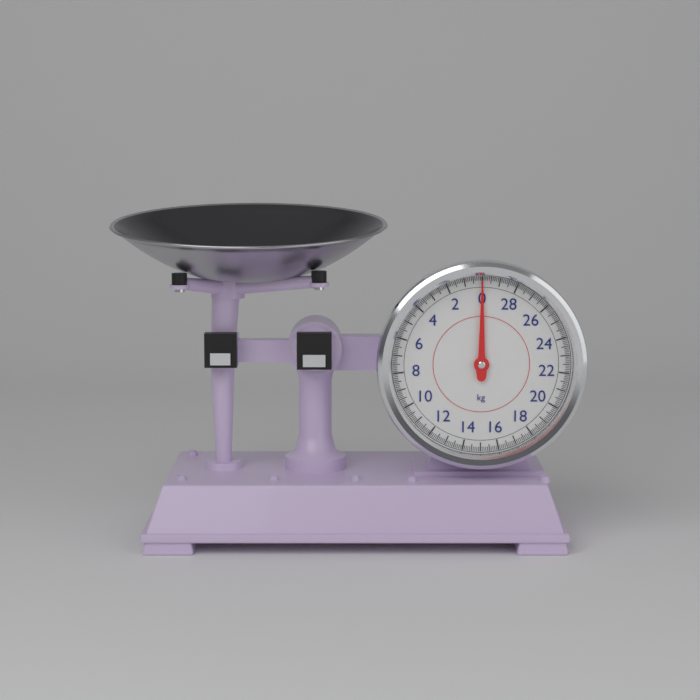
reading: 0.0 kg
